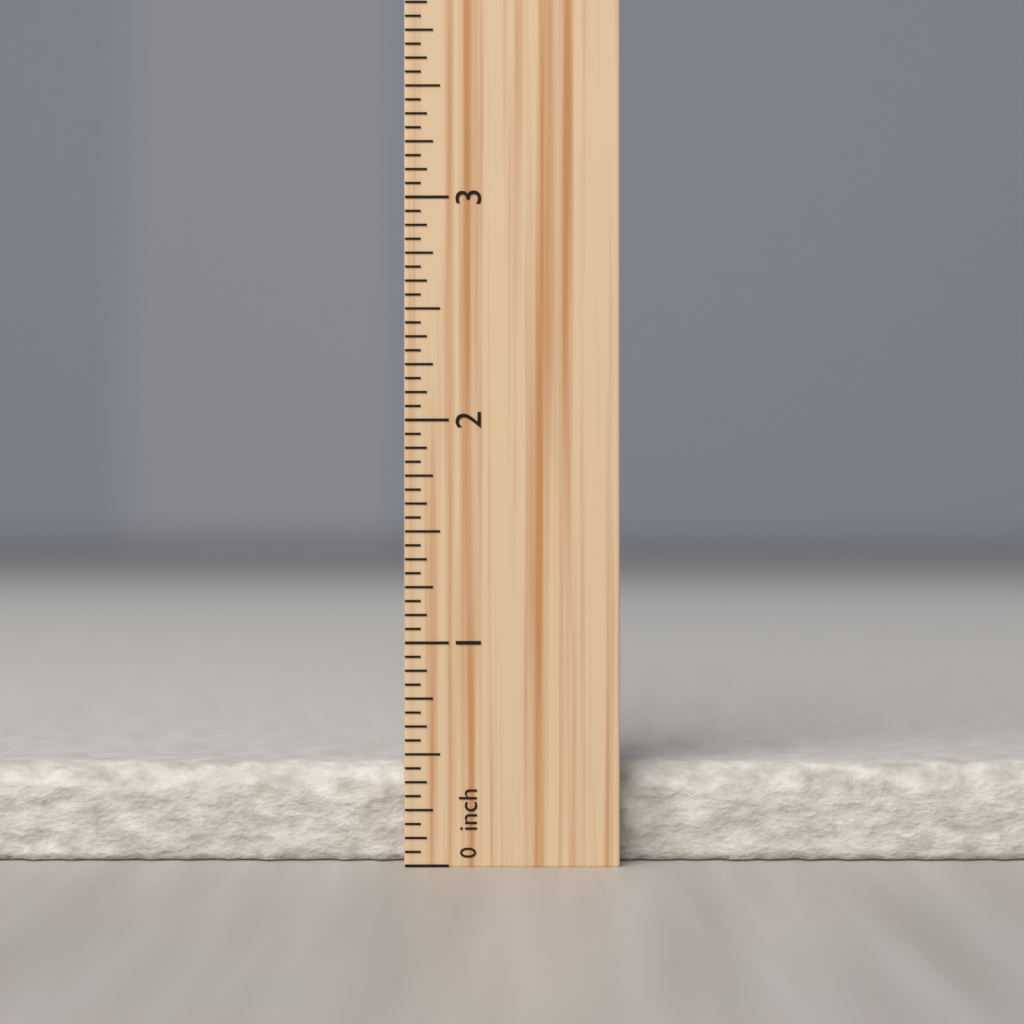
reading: 0.4400 inch
